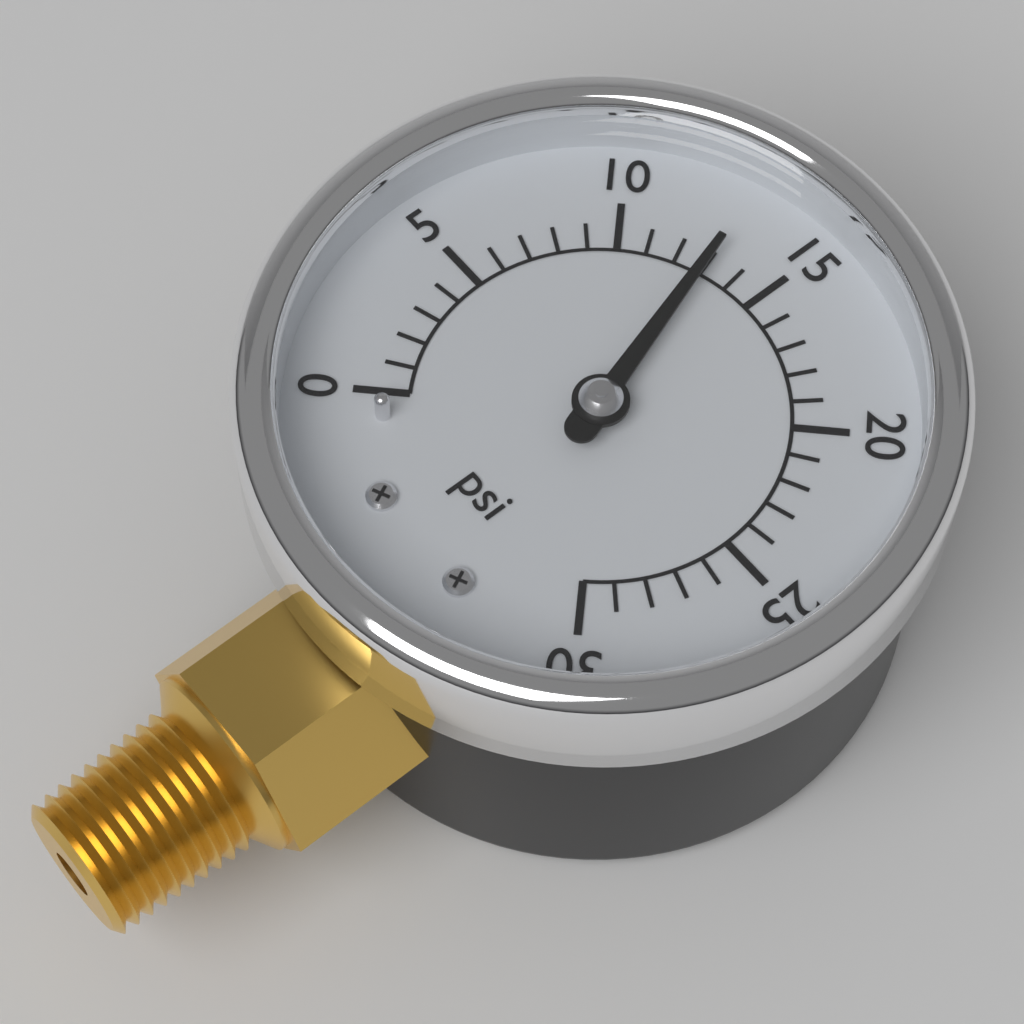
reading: 13 psi
